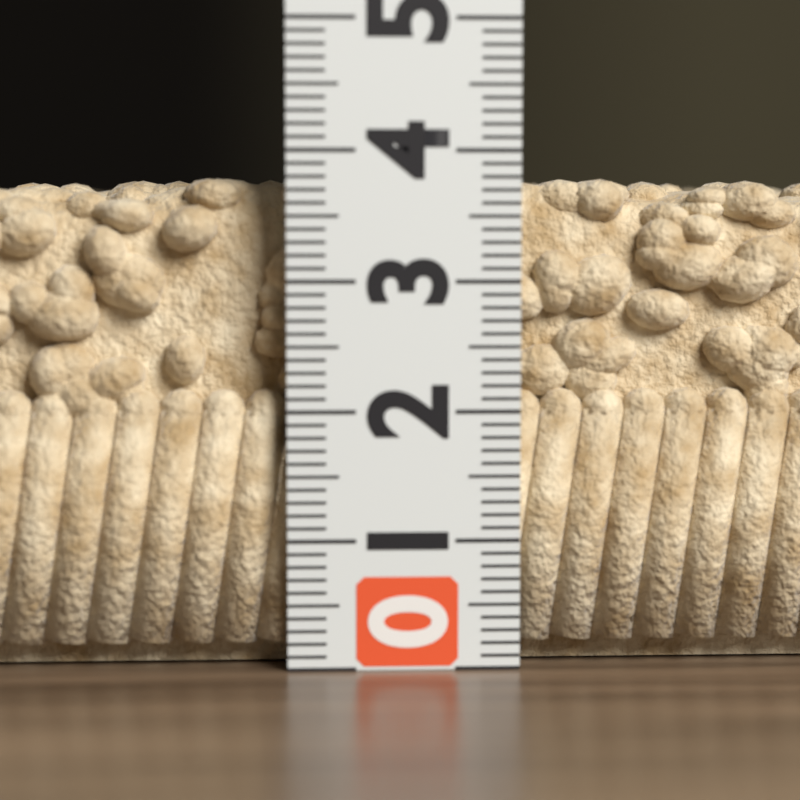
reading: 3.8 (no unit)
